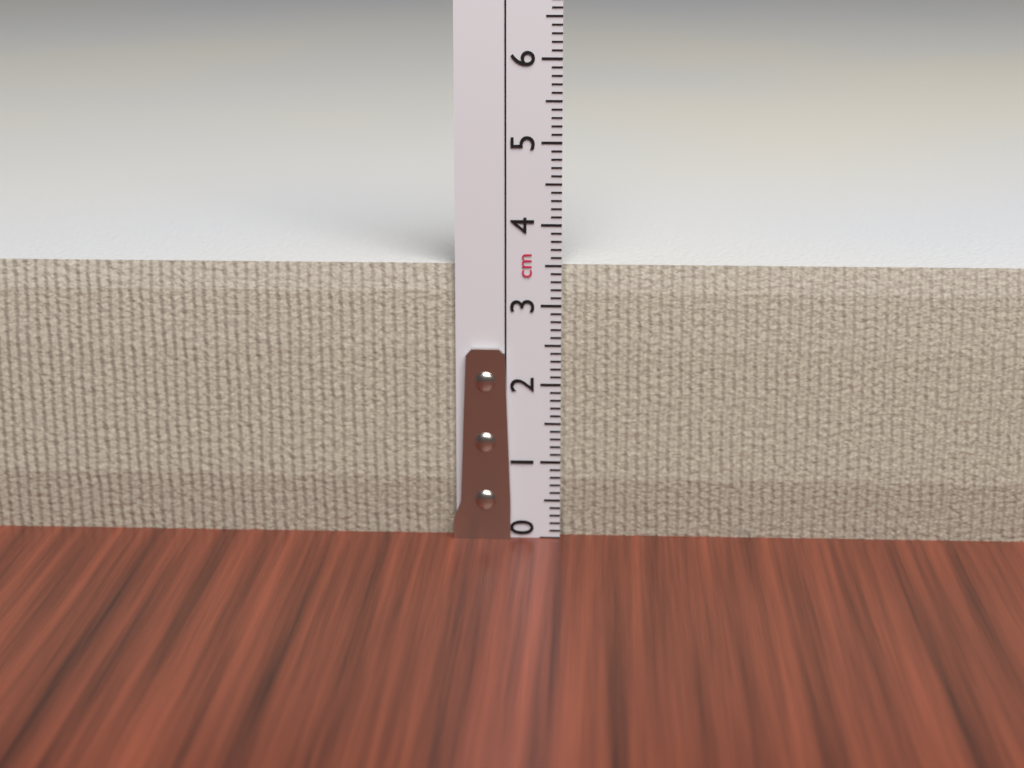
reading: 3.5 cm
